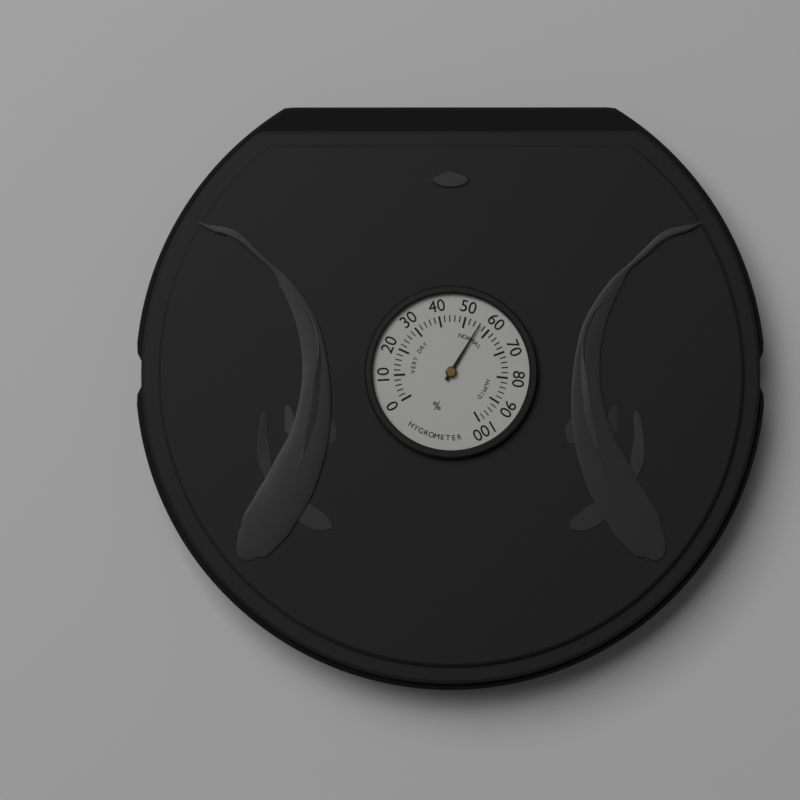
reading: 56 %
